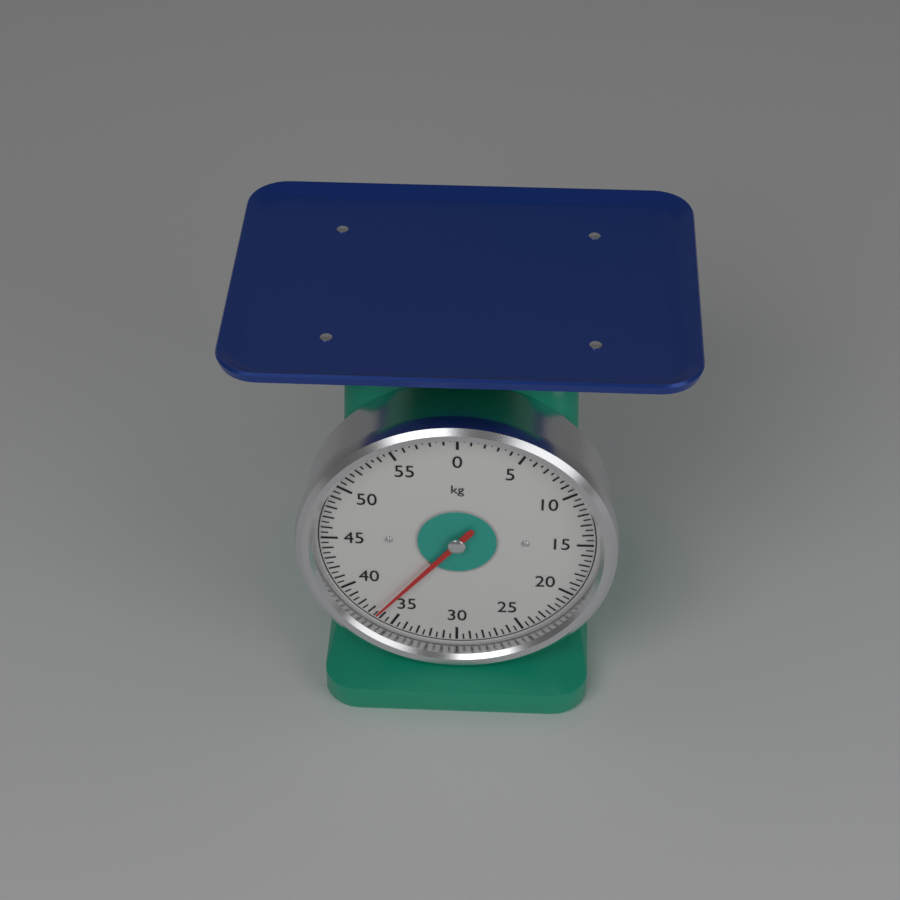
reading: 36.5 kg
